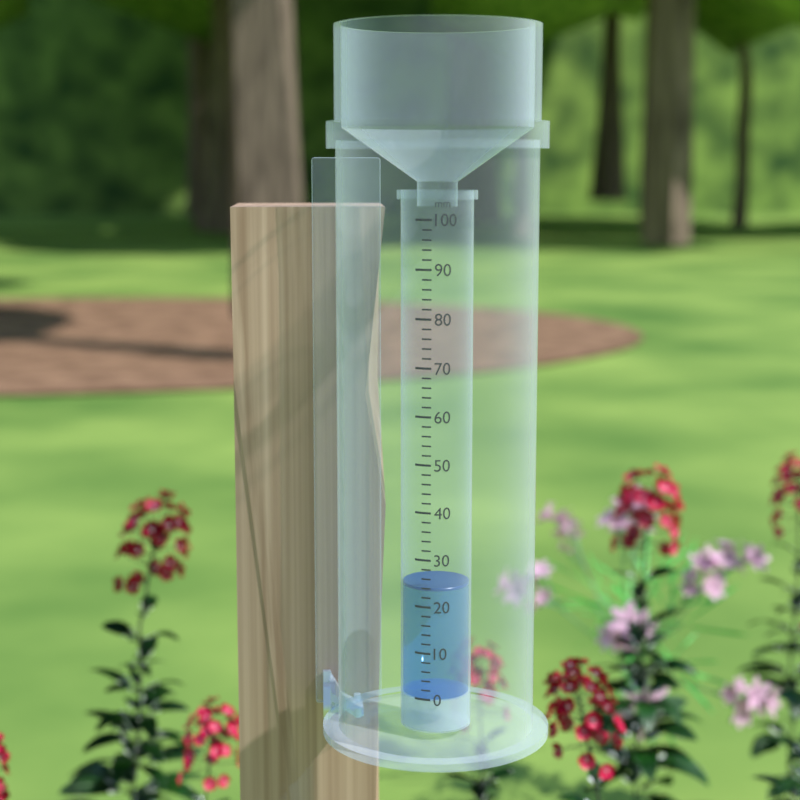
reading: 24 mm
